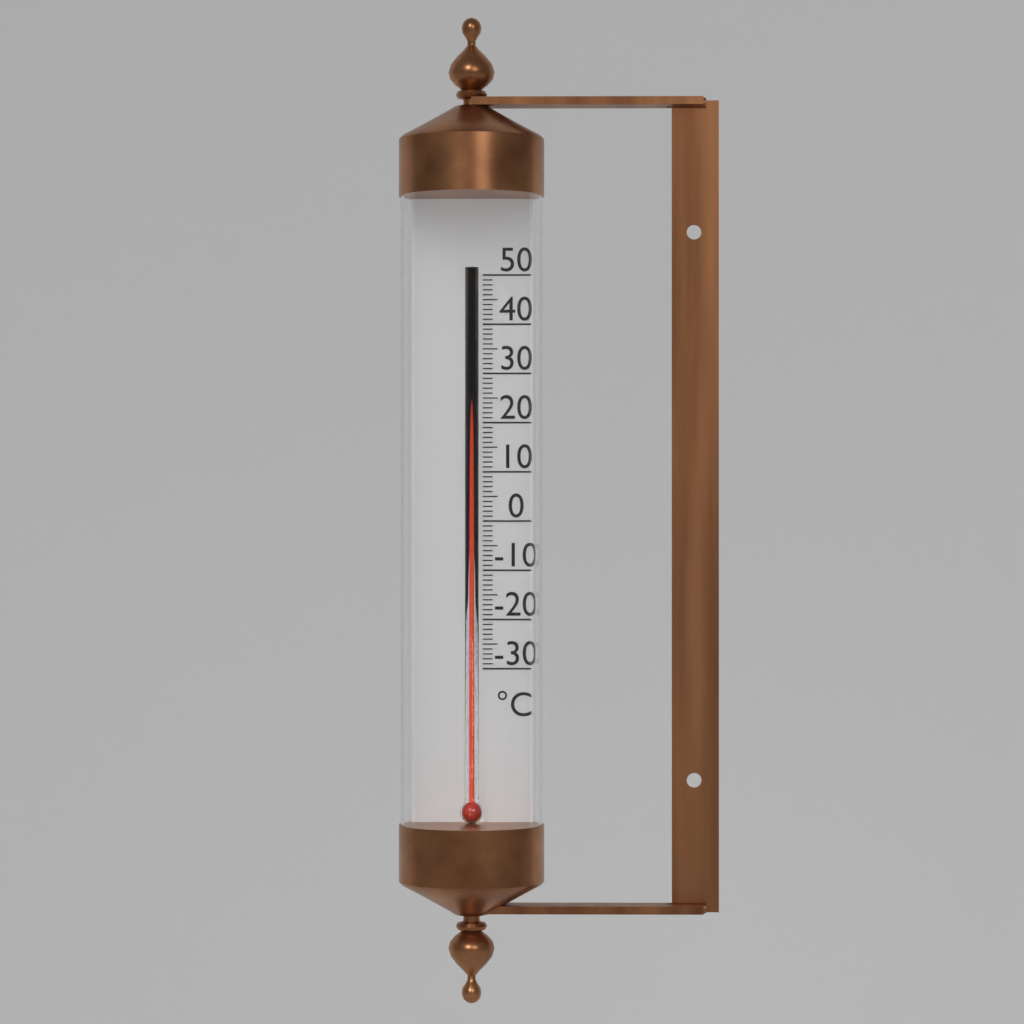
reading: 23 °C
